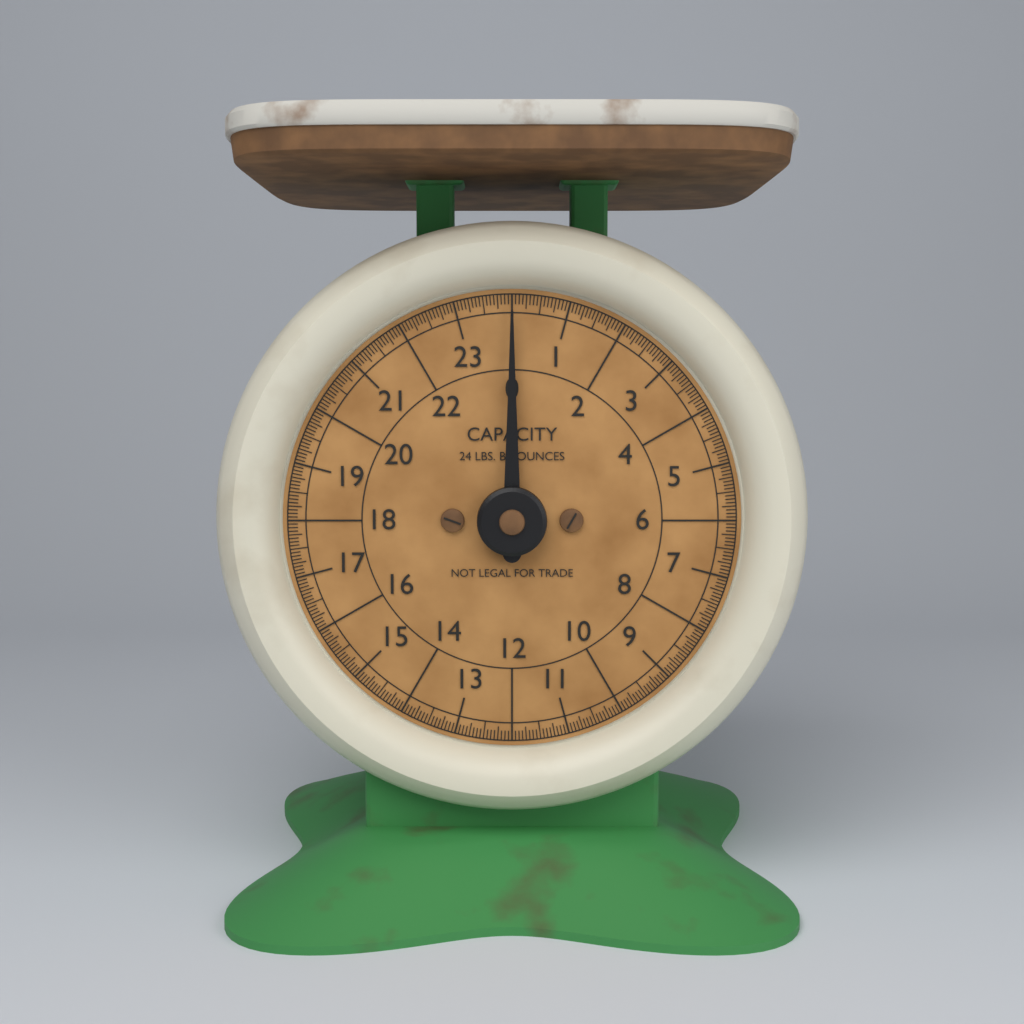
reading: 0.0000 lbs
